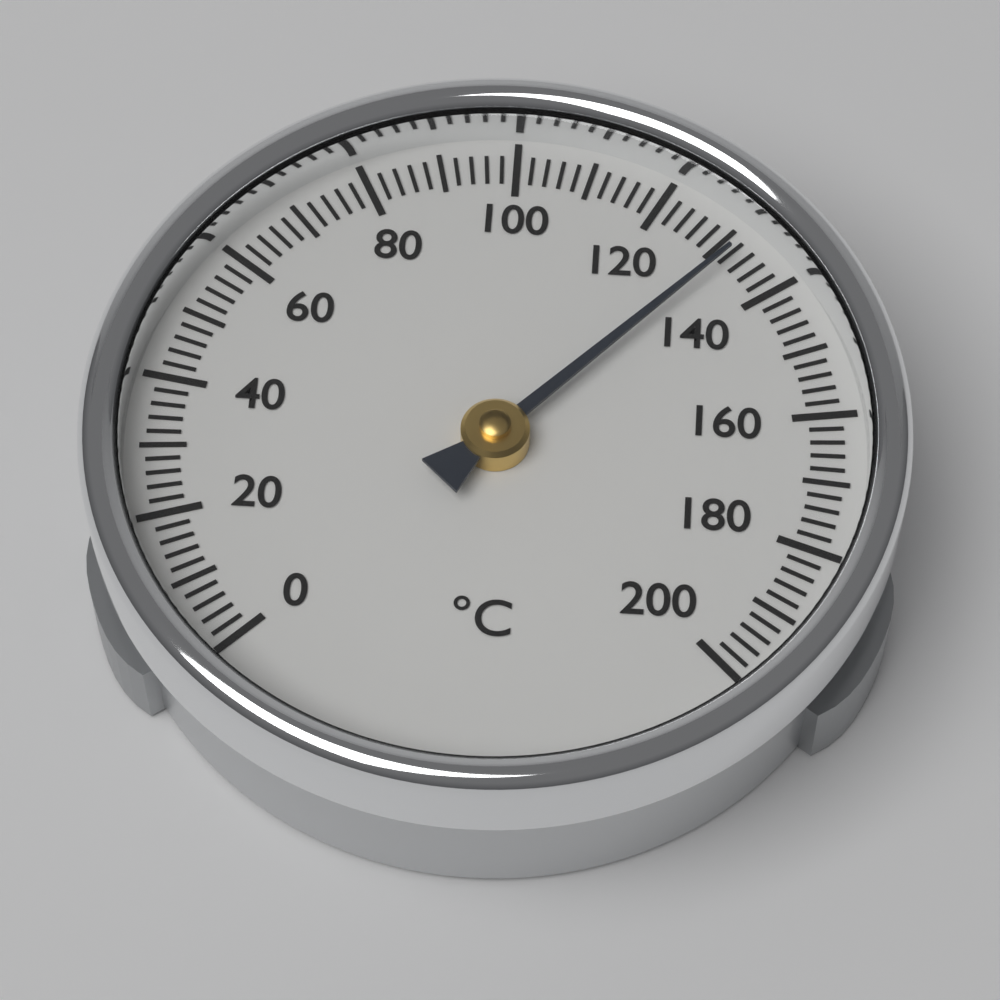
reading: 132 °C
